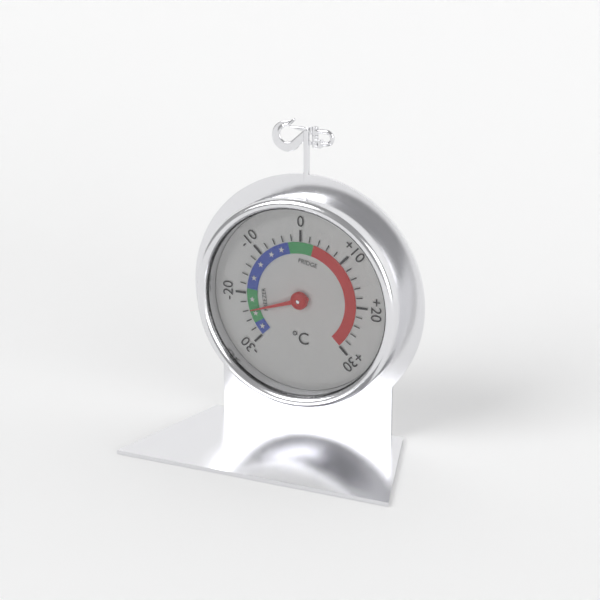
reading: -24 °C
